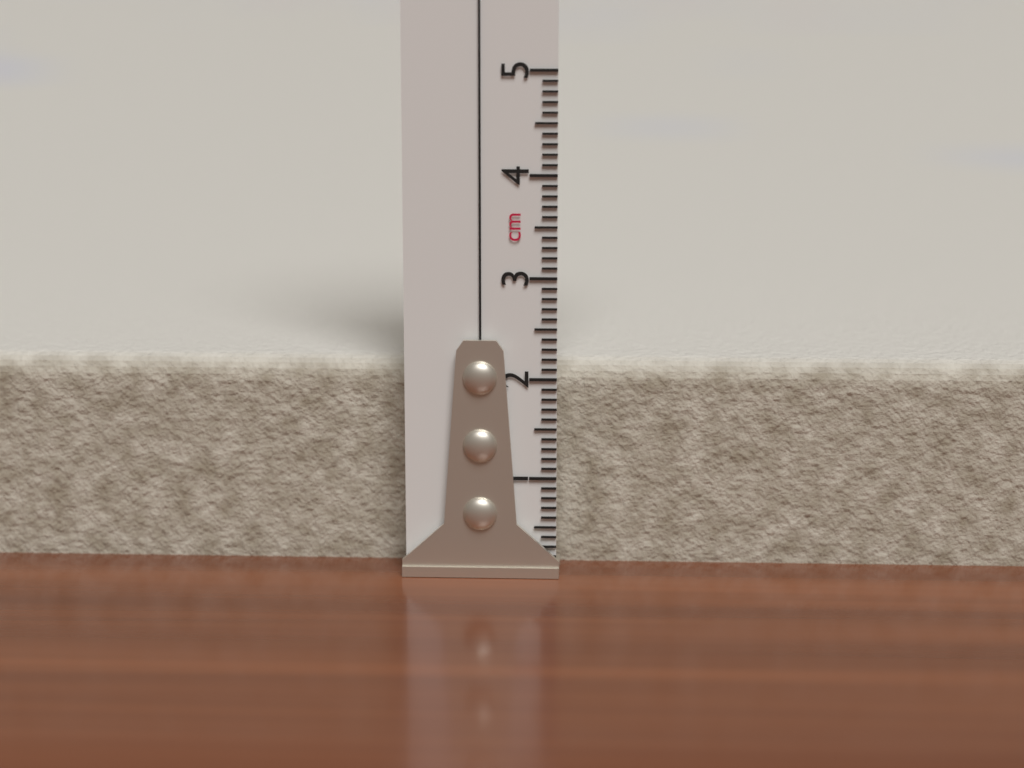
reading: 2.1 cm
